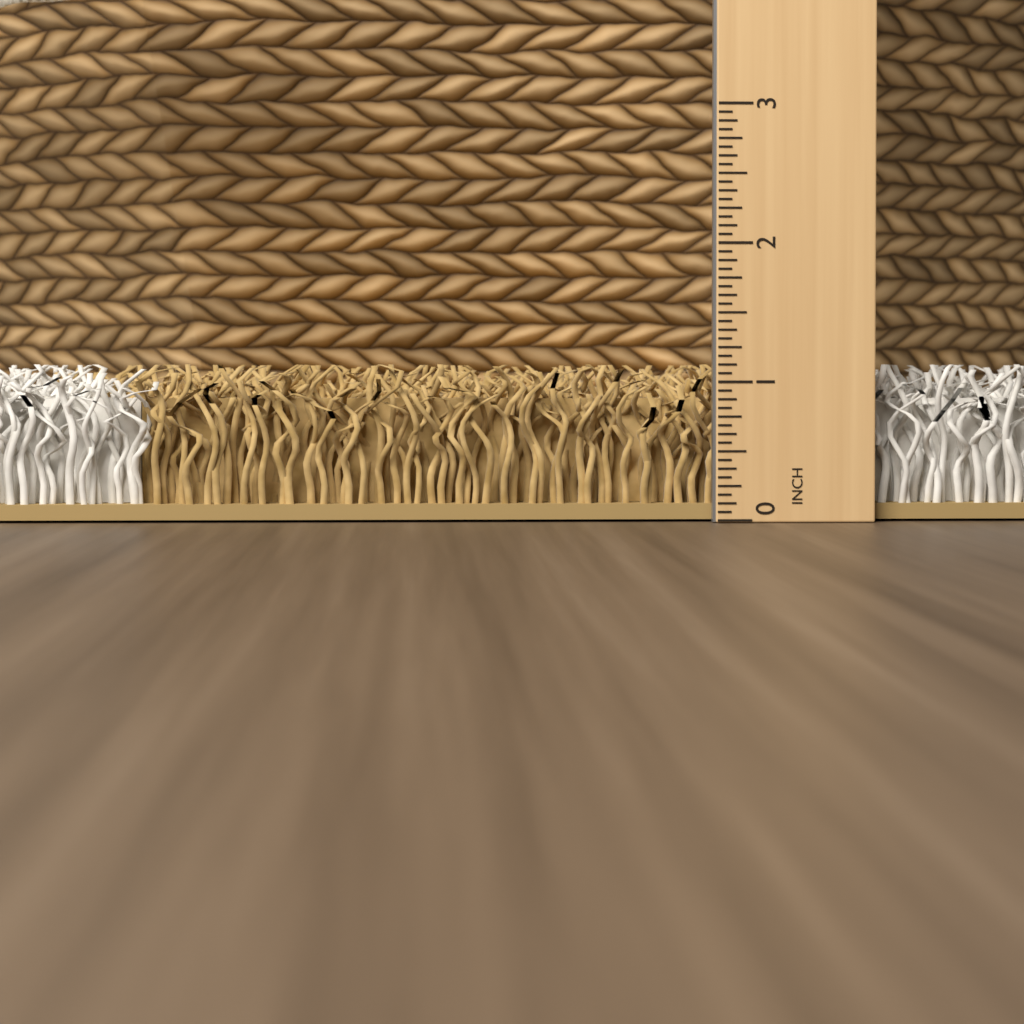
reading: 1.1250 in
